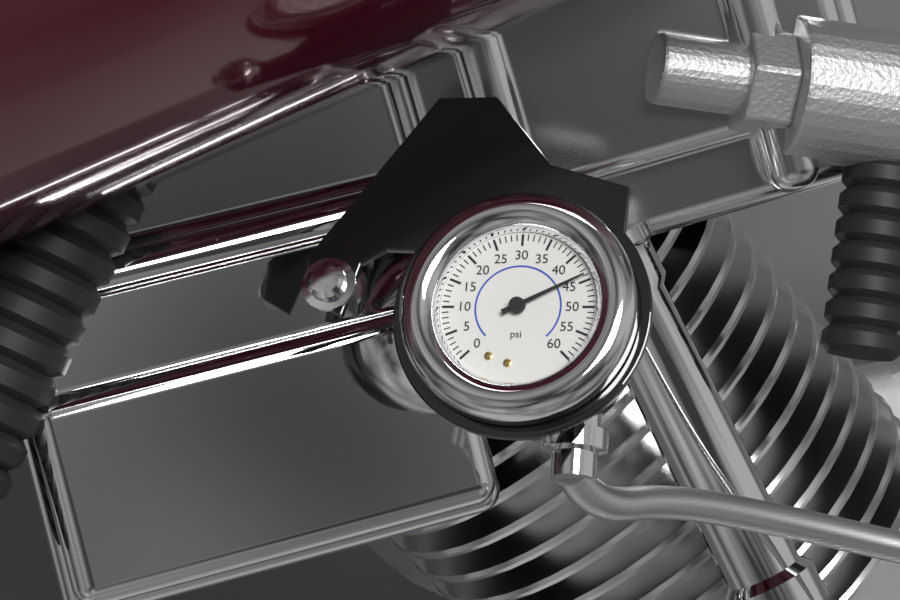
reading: 44 psi
